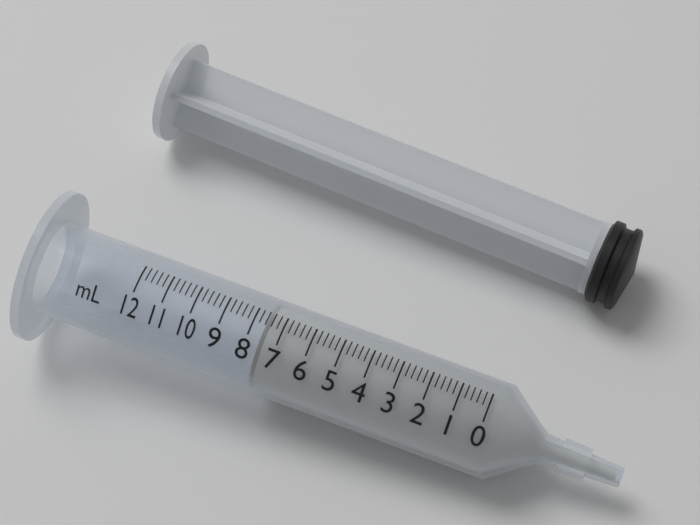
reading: 7.6 ml
